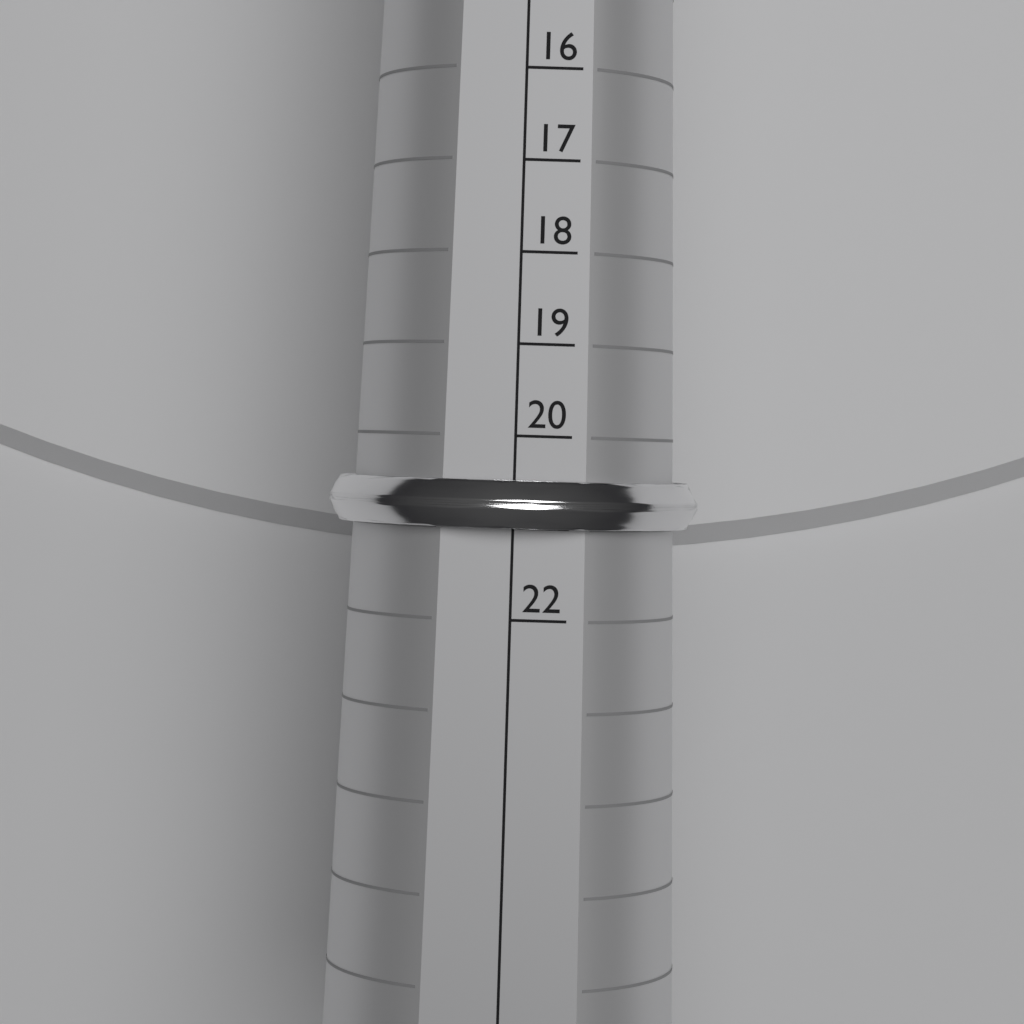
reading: 21 (no unit)
